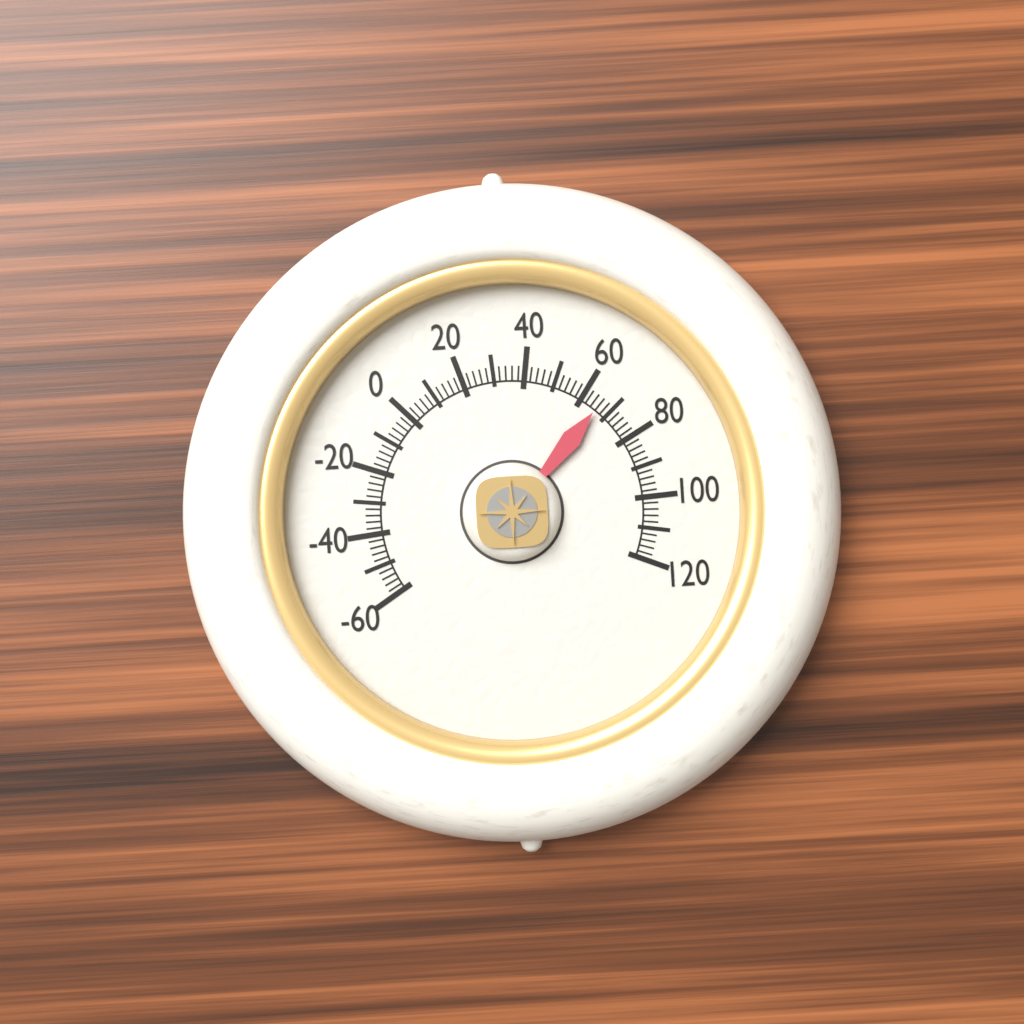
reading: 66 (no unit)
